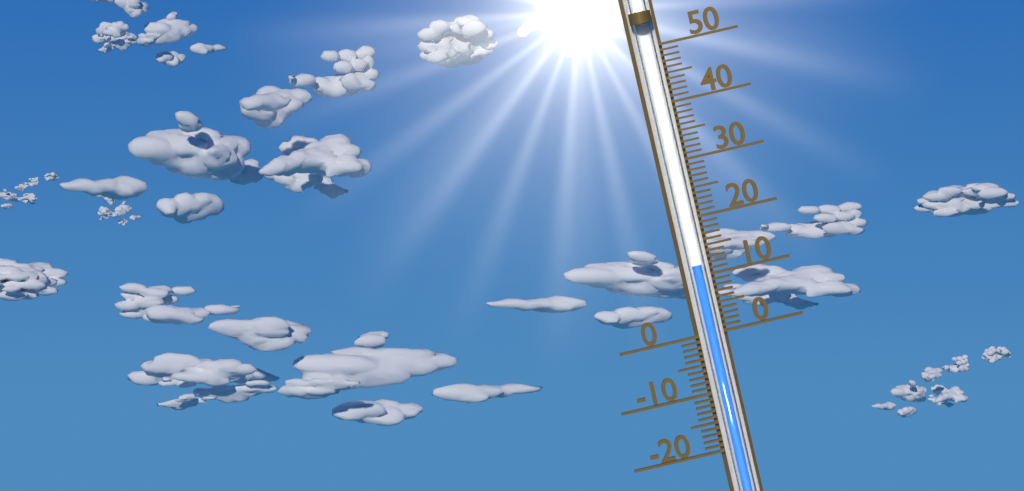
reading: 12 (no unit)
